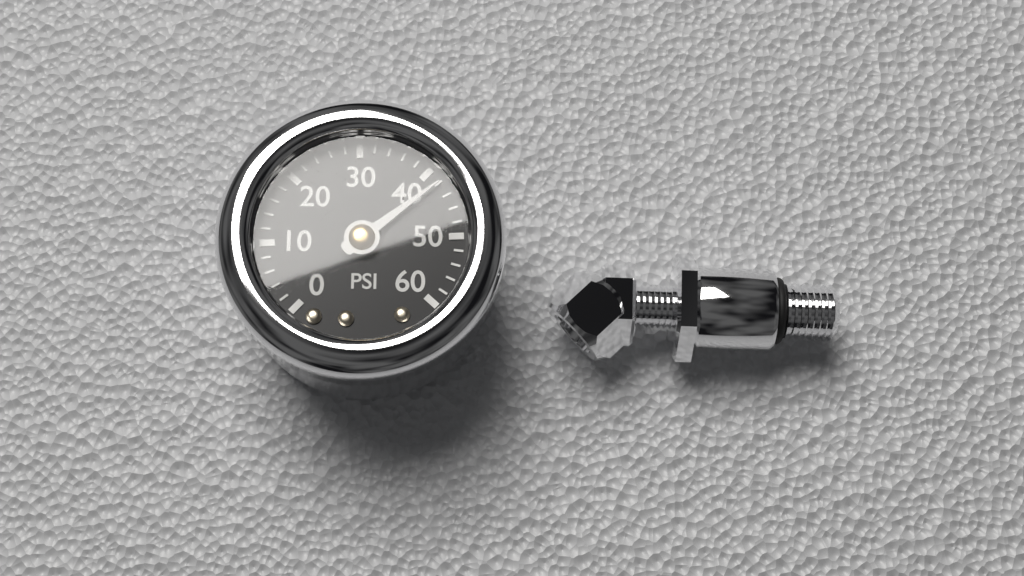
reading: 42 psi
